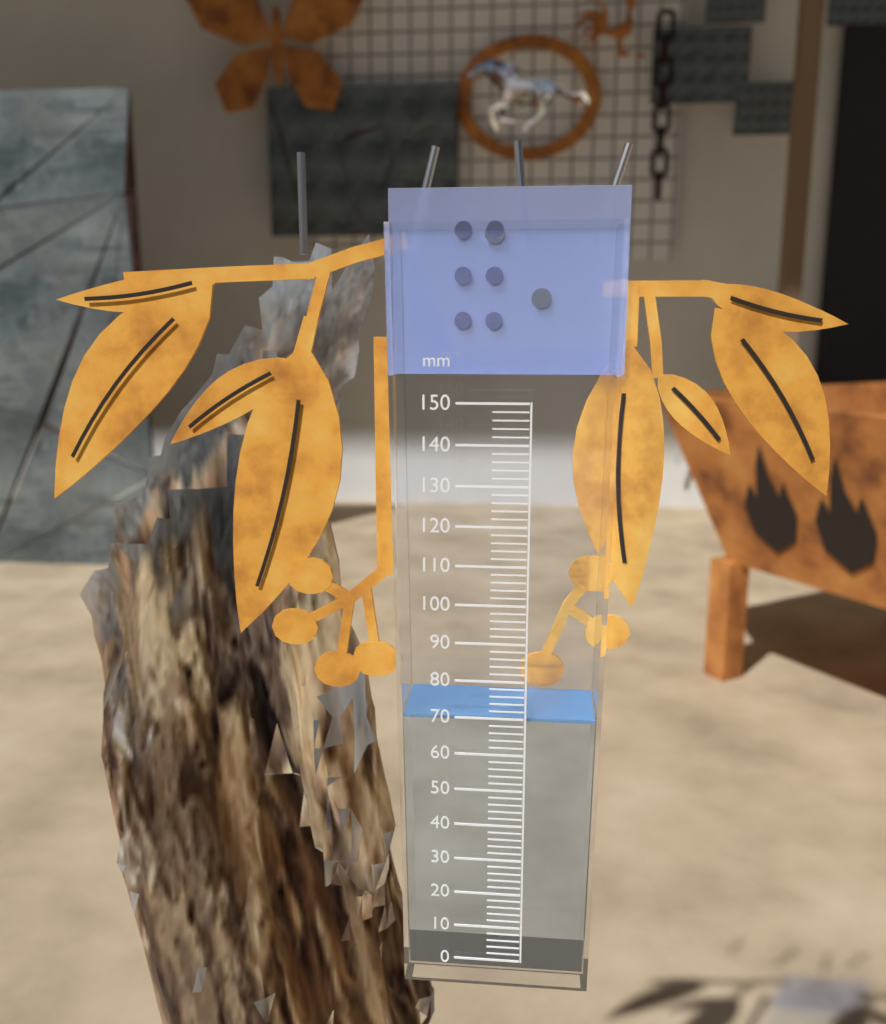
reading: 70 mm
